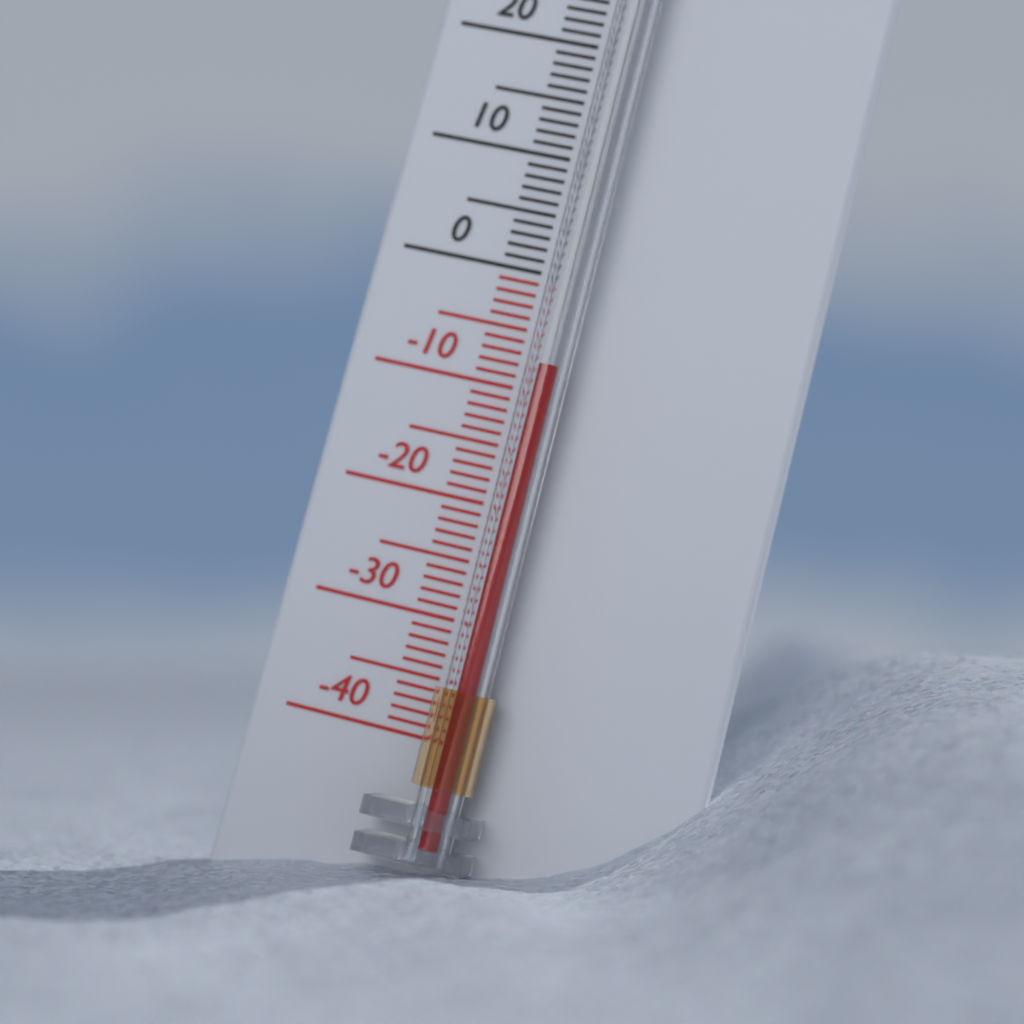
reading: -8 °C
